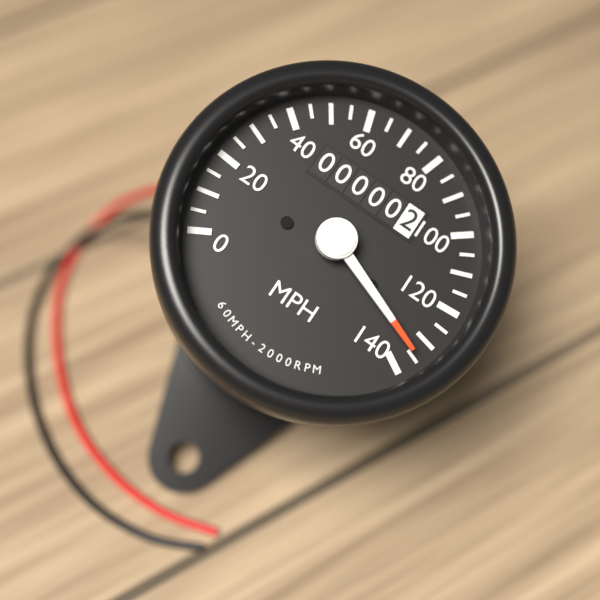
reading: 135 MPH
